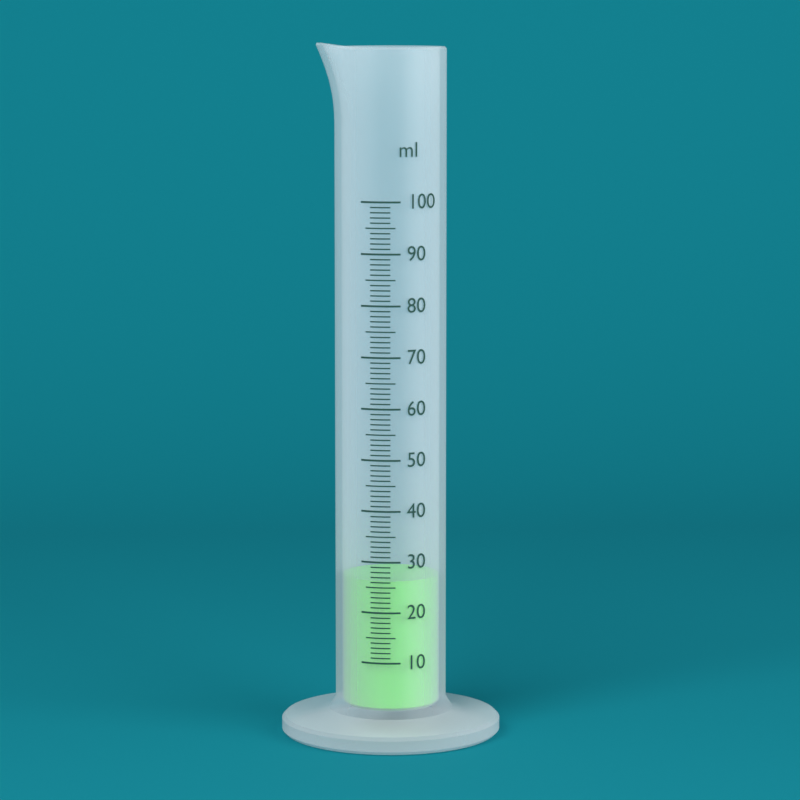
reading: 26 ml
